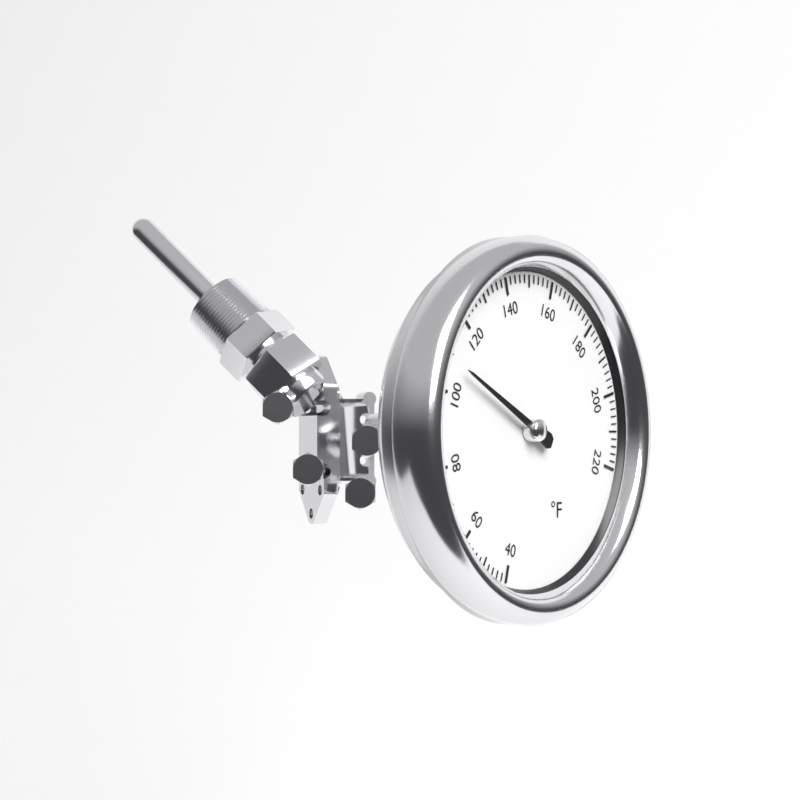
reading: 108 °F
